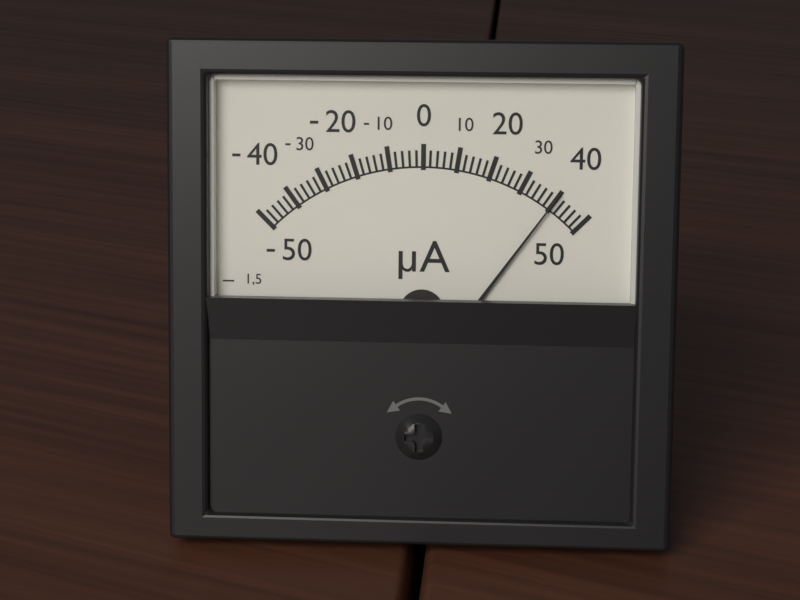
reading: 40 µA
